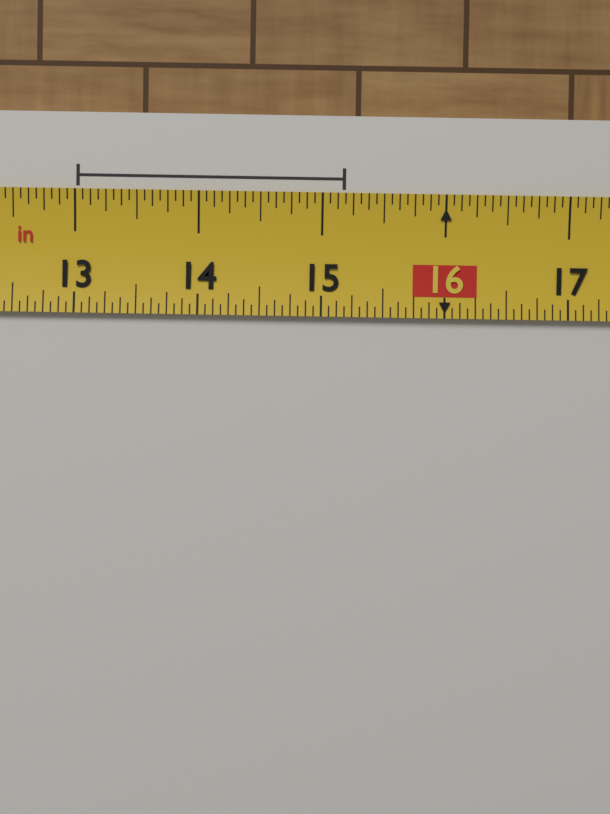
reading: 15.1875 in
